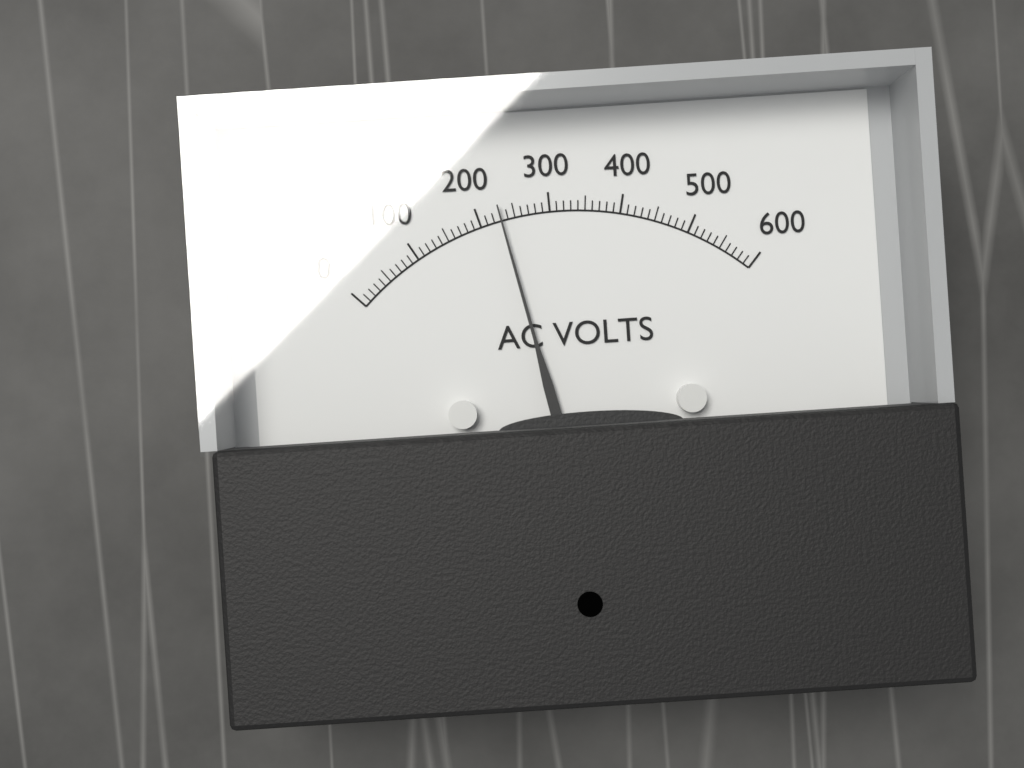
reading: 230 V
